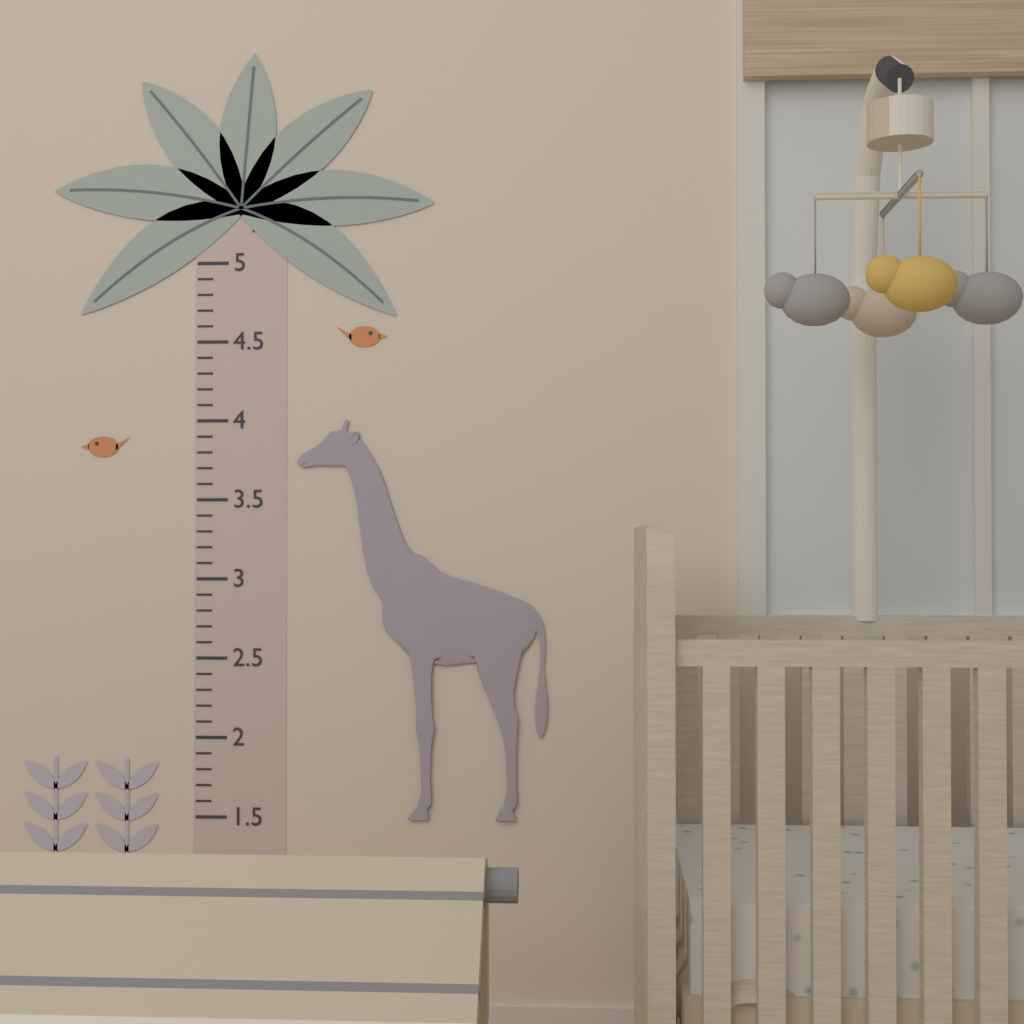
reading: 4.0 ft
